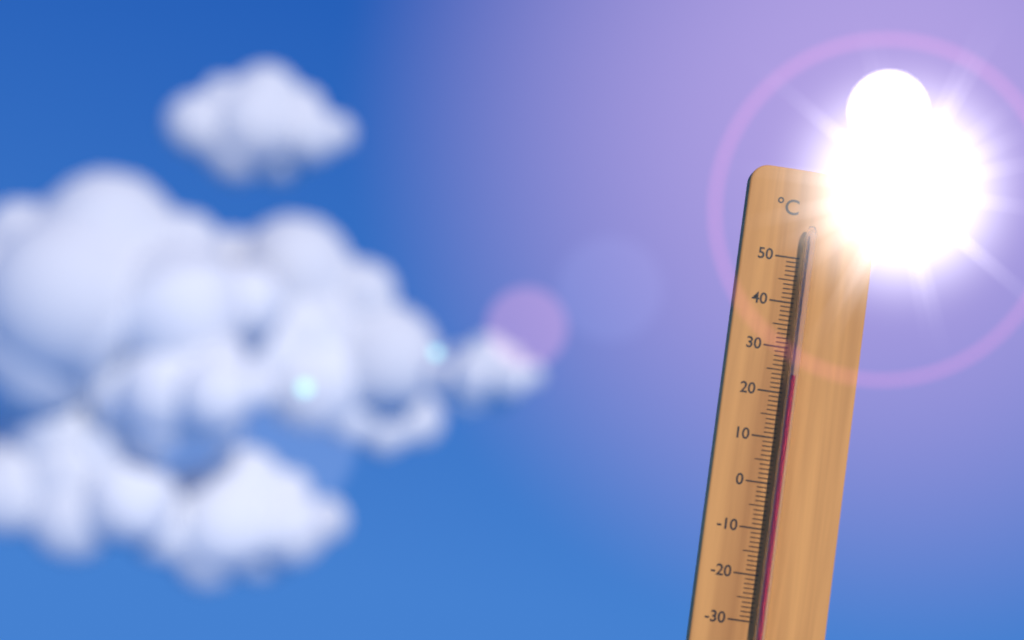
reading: 24 °C
